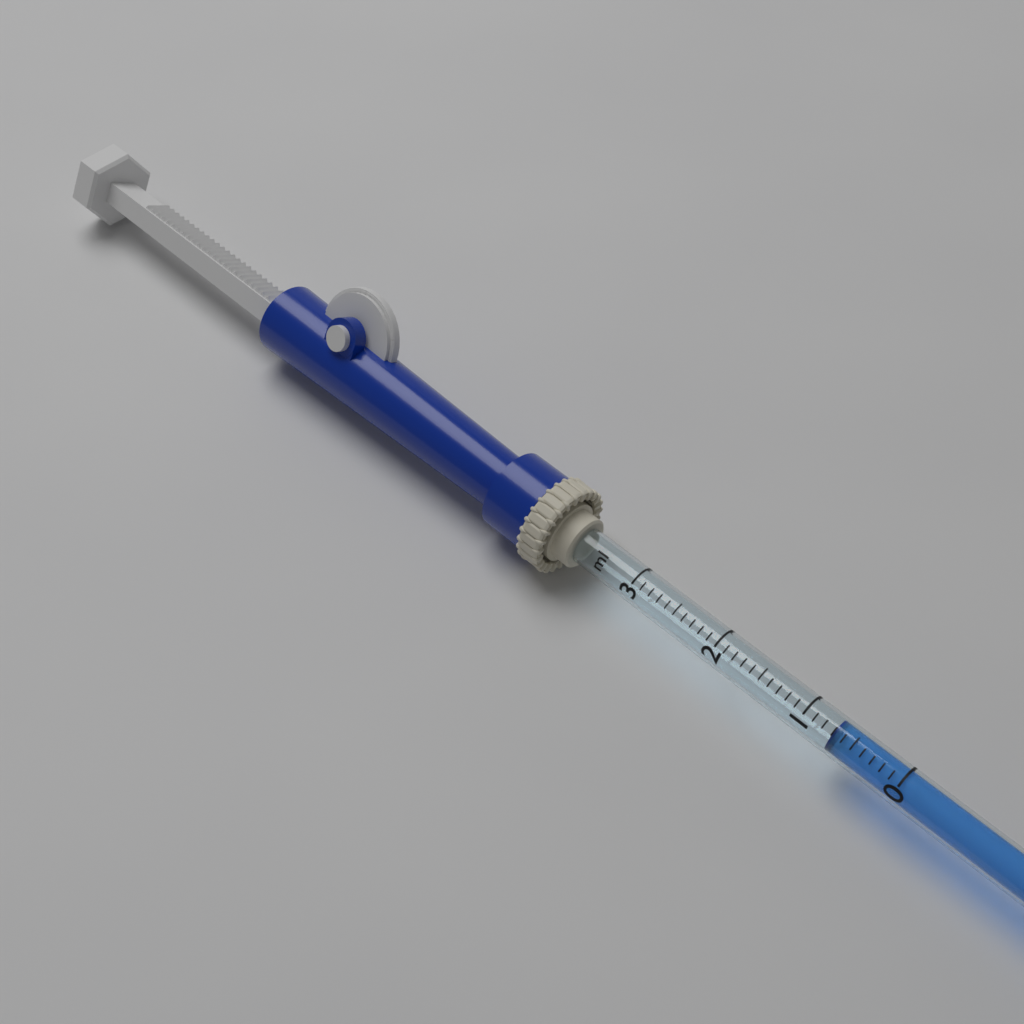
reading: 0.7 ml
